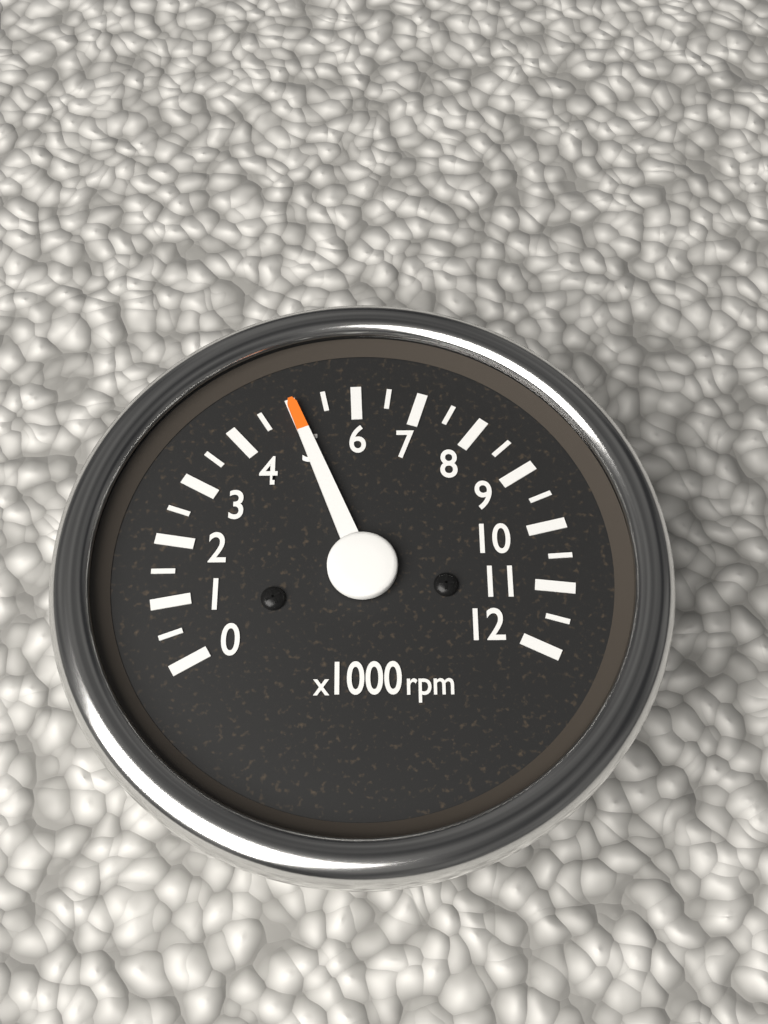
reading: 5000 rpm
